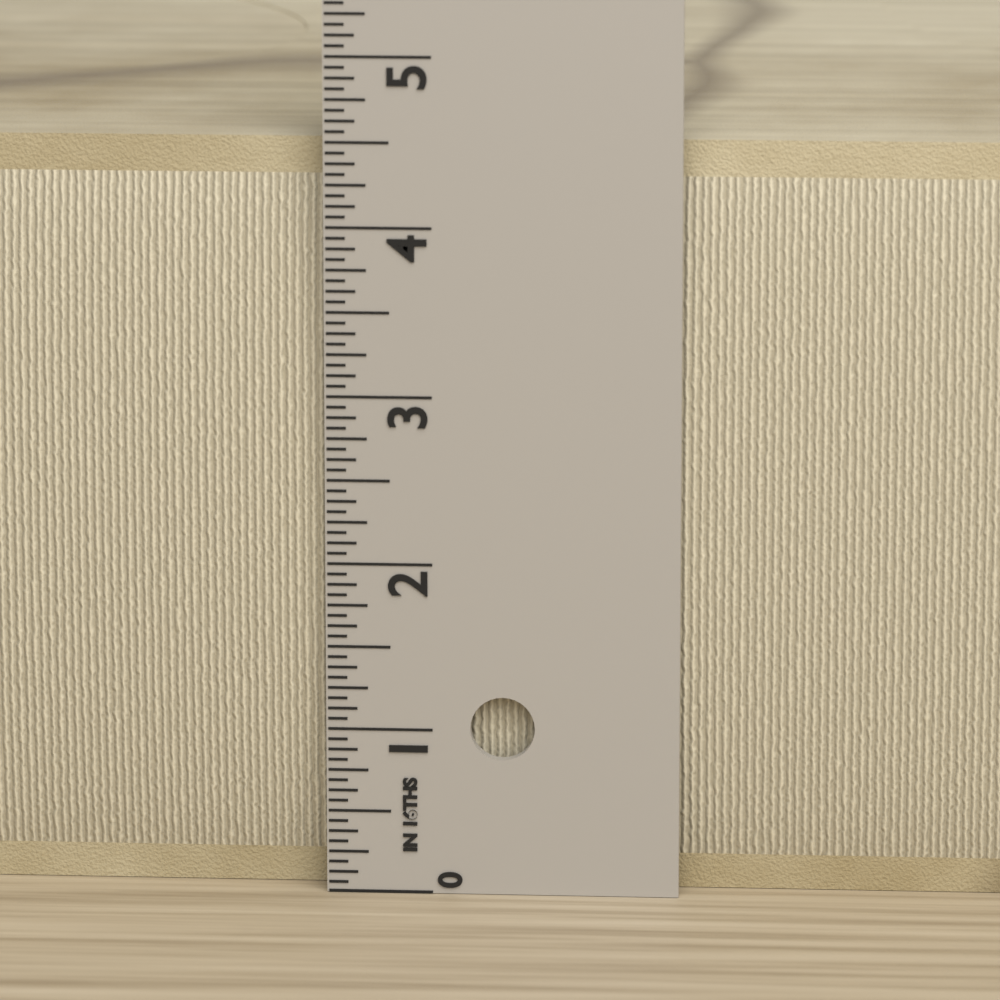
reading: 4.5000 in
